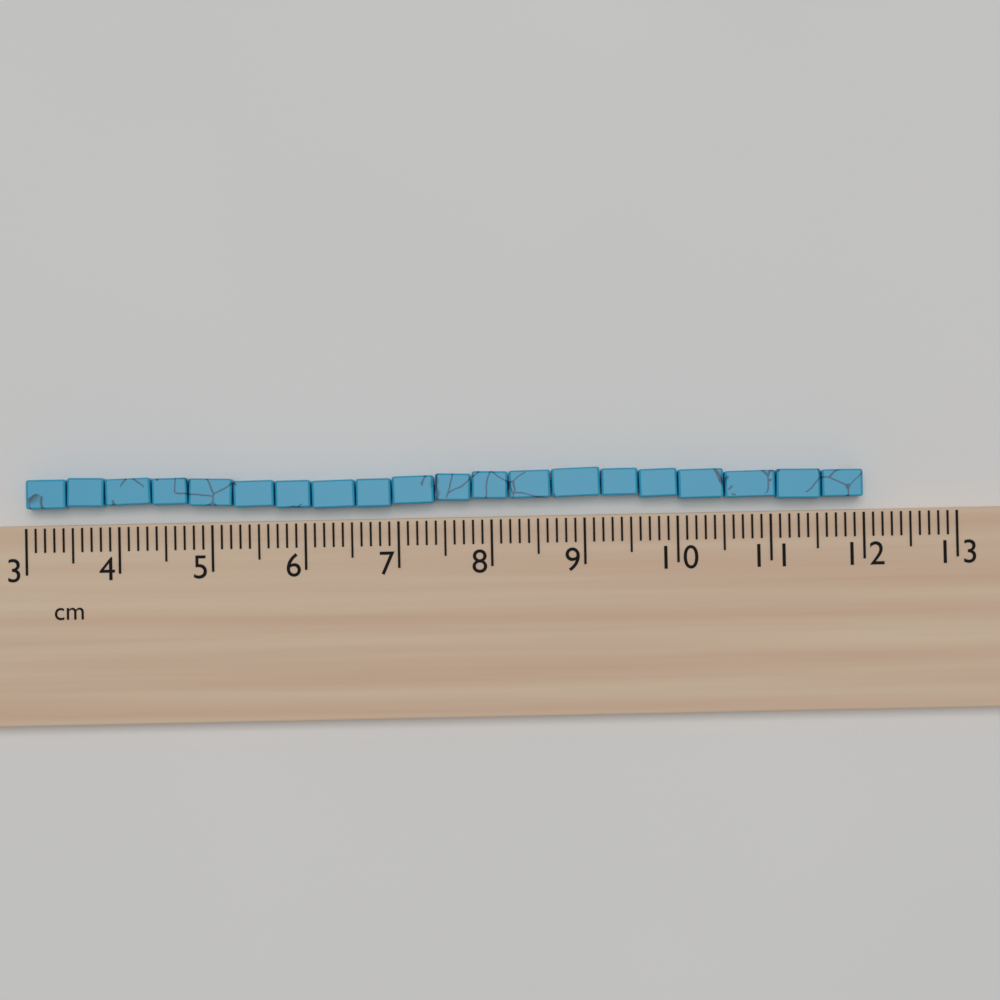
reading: 12.0 cm
